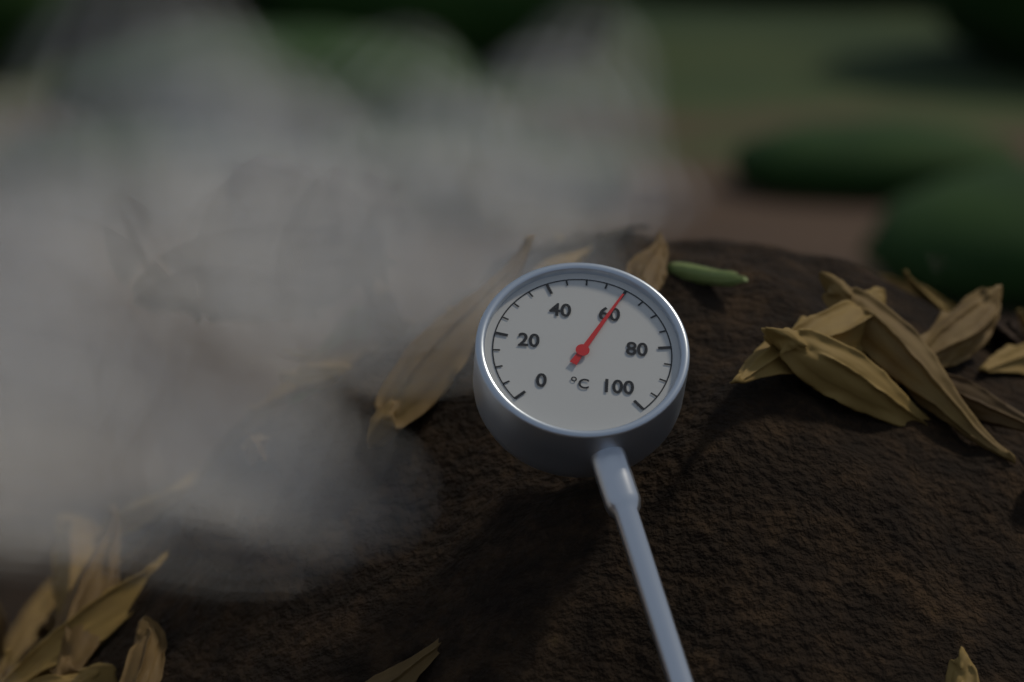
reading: 60 °C
